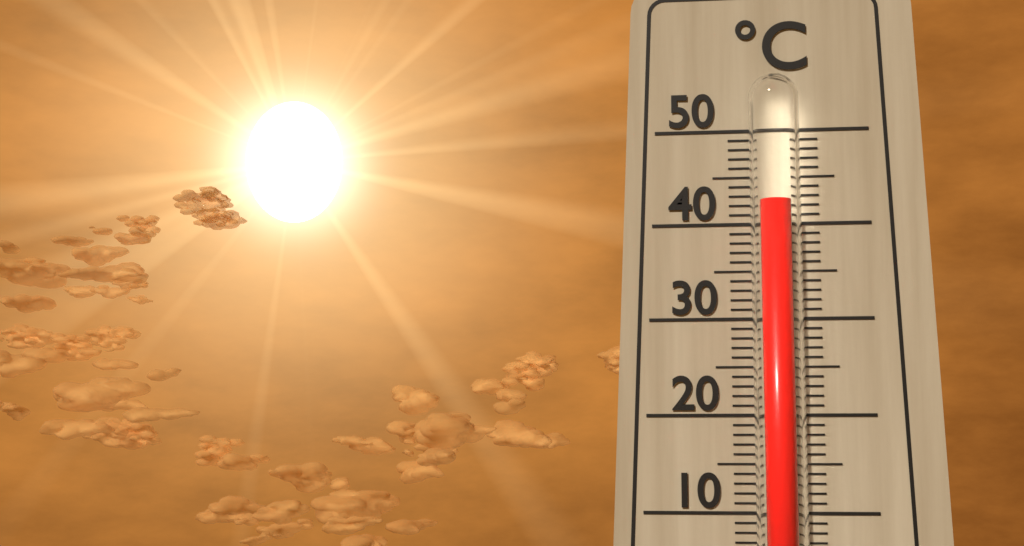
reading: 42 °C
